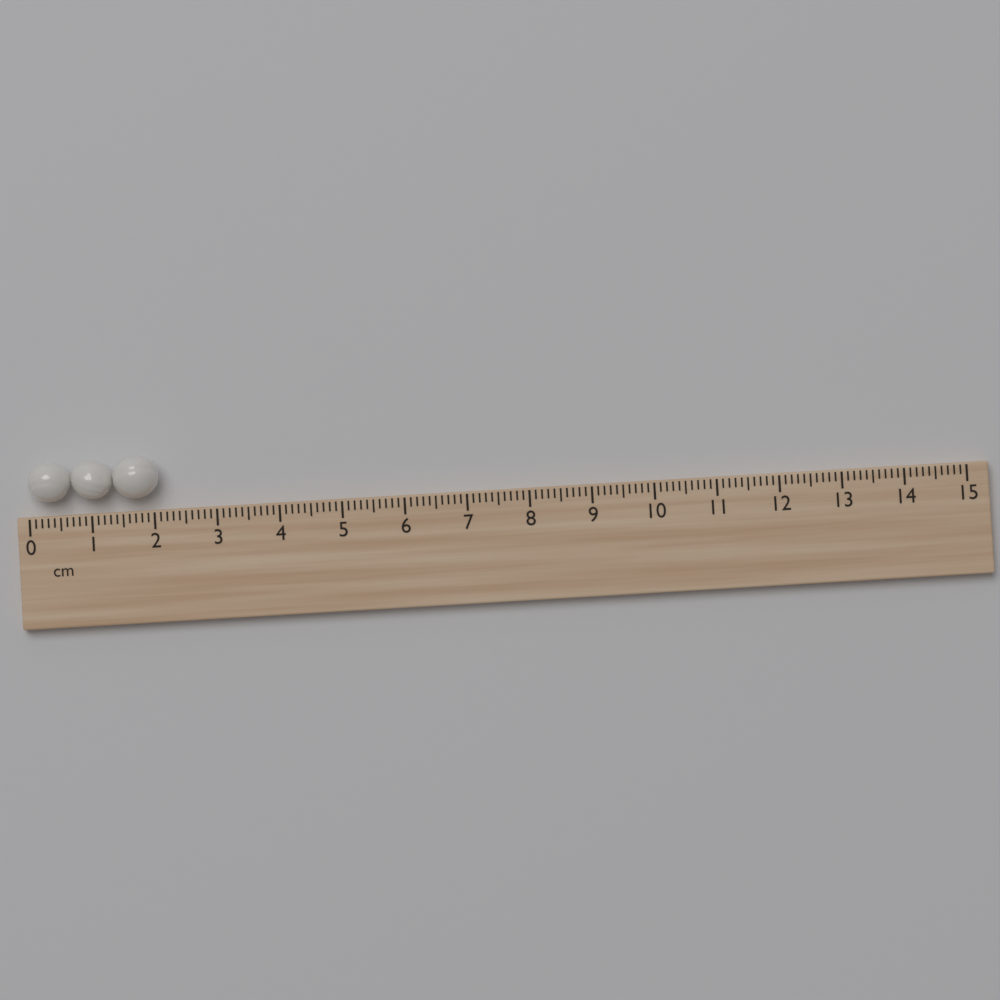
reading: 2.1 cm
